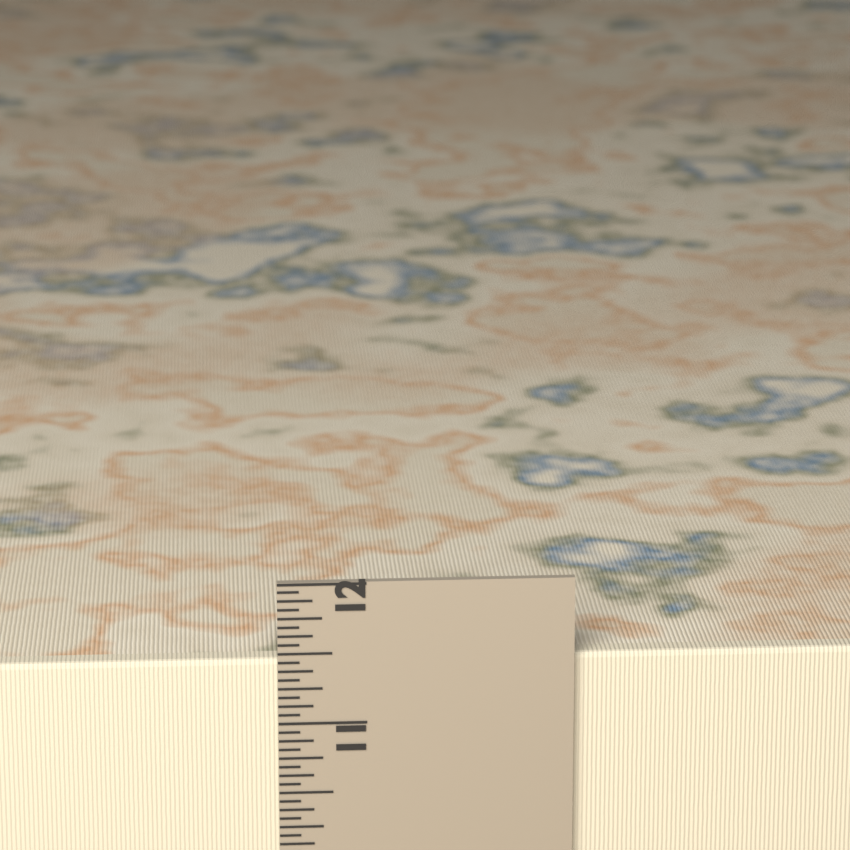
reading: 11.4375 in
